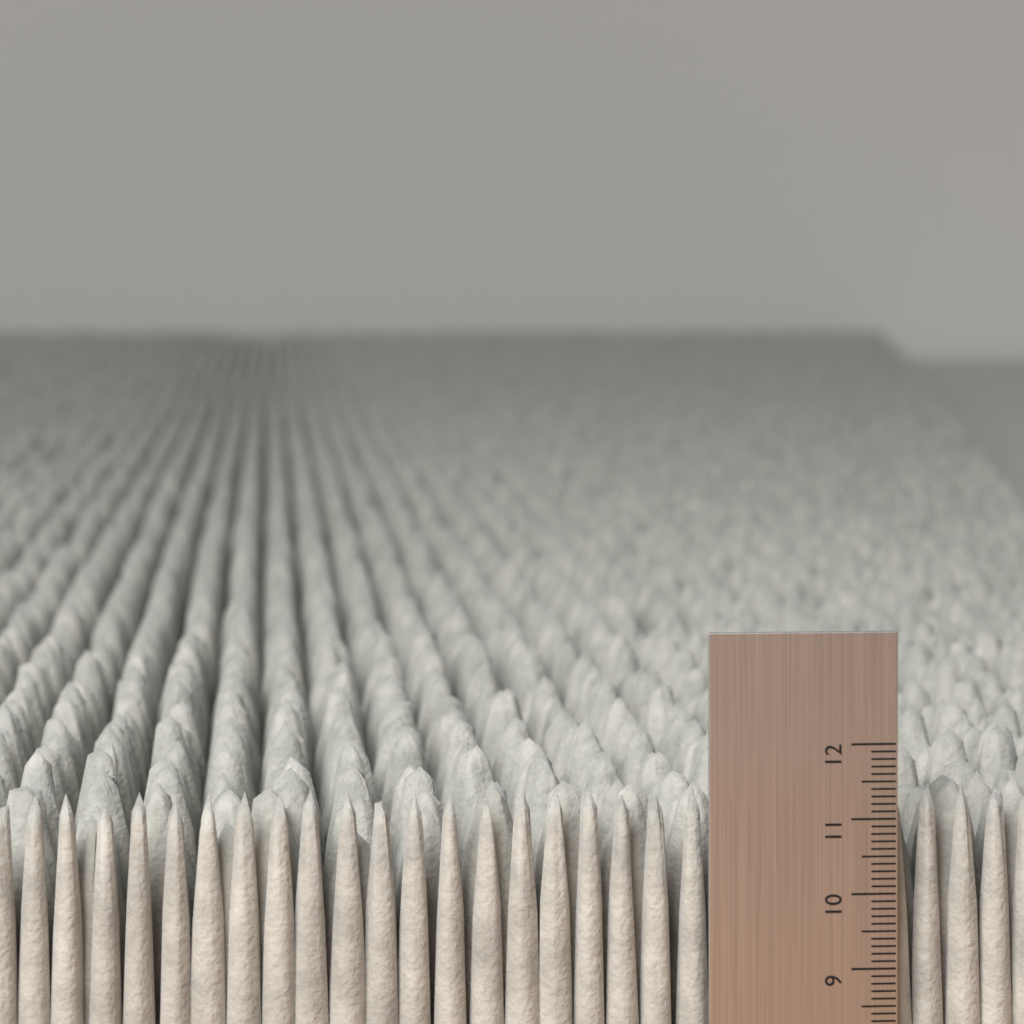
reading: 11.4 (no unit)
